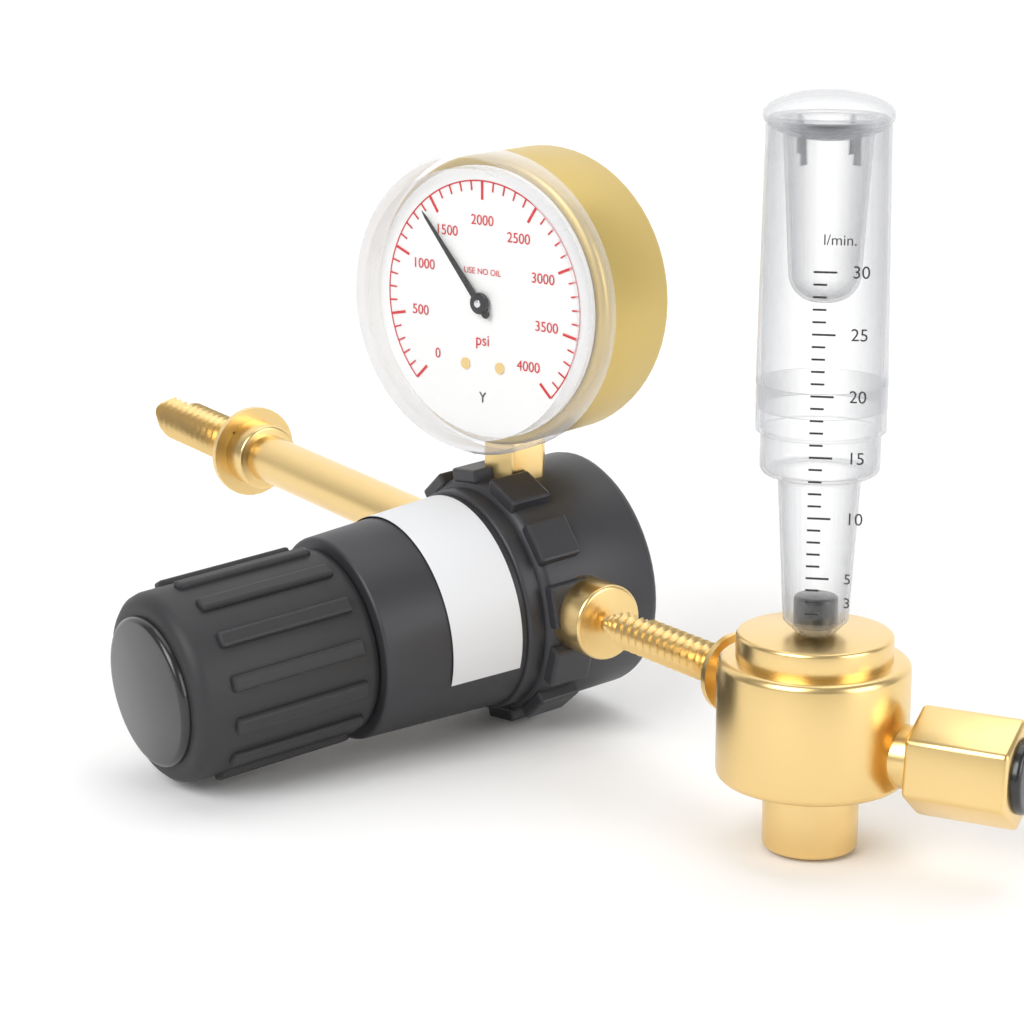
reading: 1400 psi
